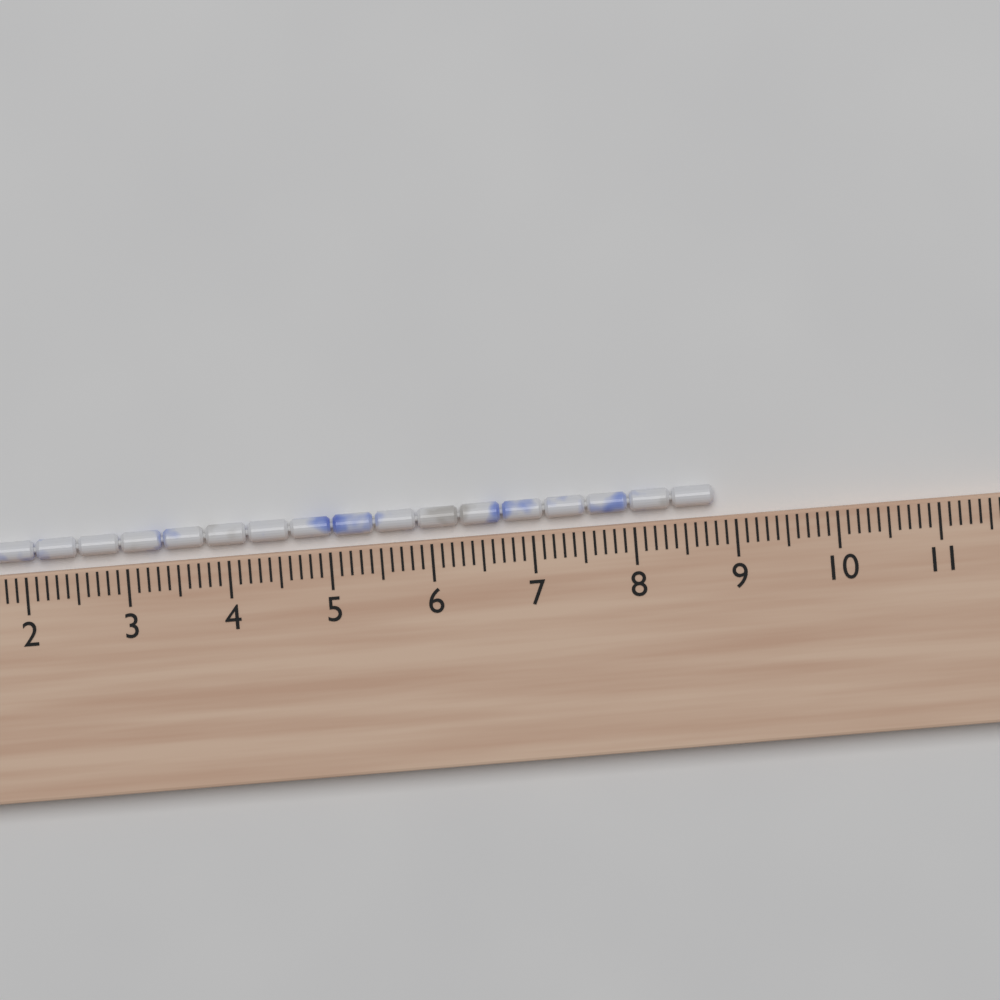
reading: 8.8 cm
